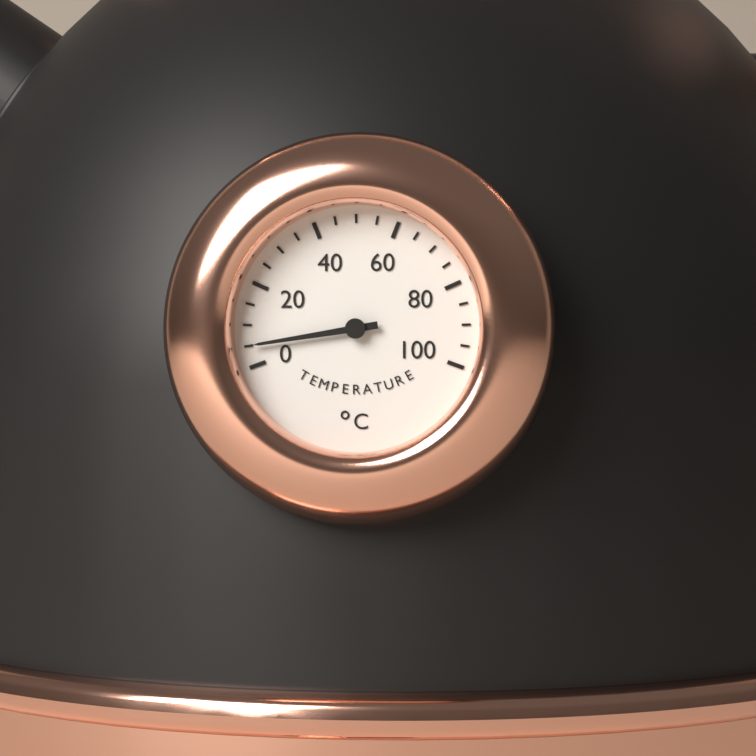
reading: 5 °C
